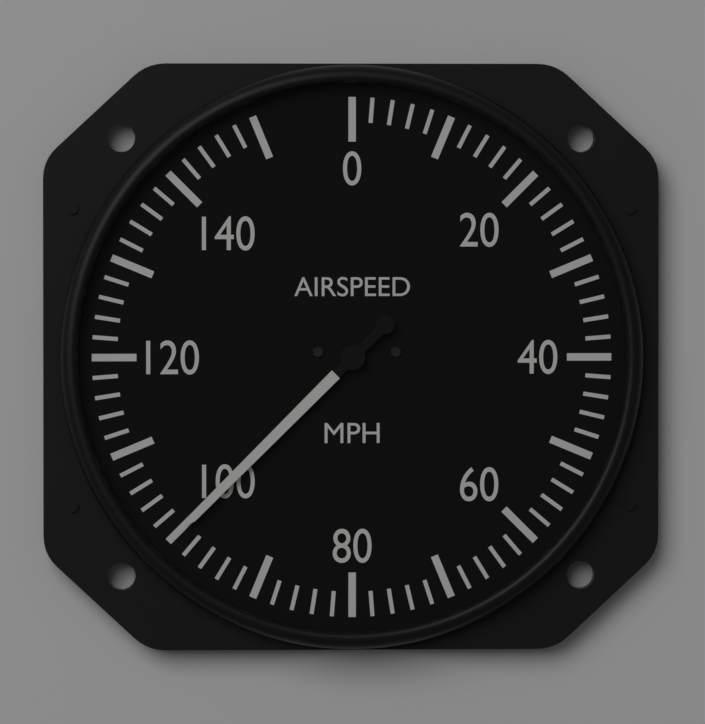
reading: 100 mph
